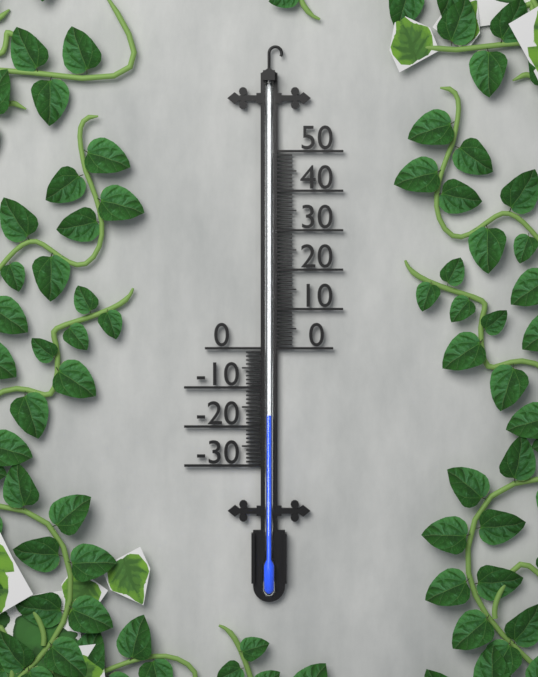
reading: -17 (no unit)
